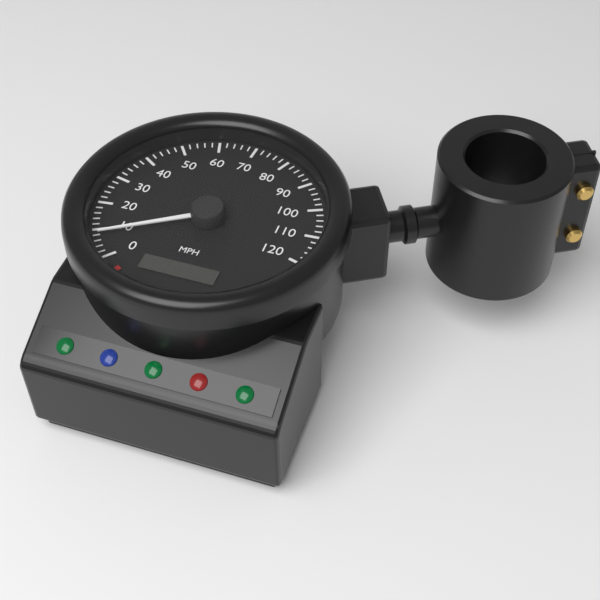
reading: 8 mph
